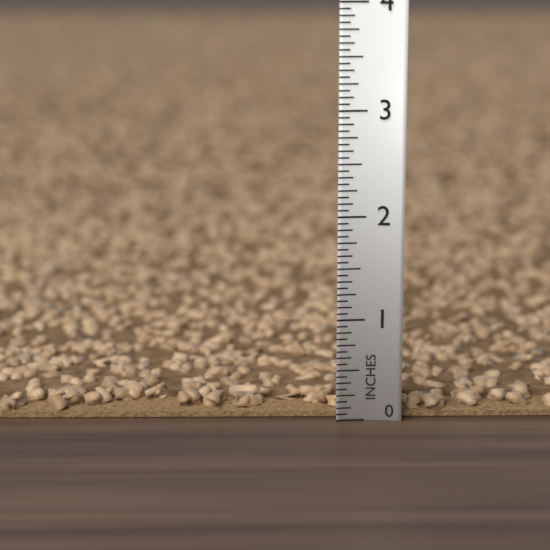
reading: 0.1875 in
